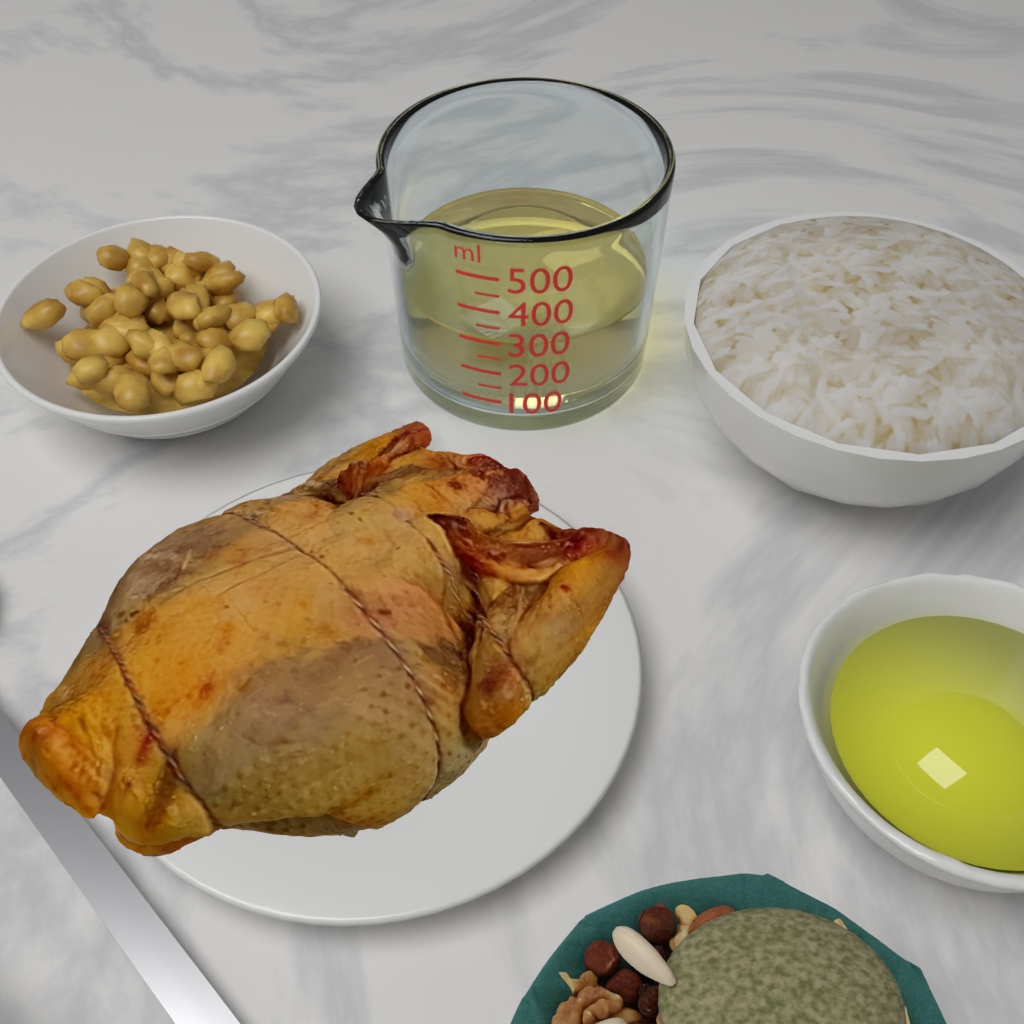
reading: 300 ml
